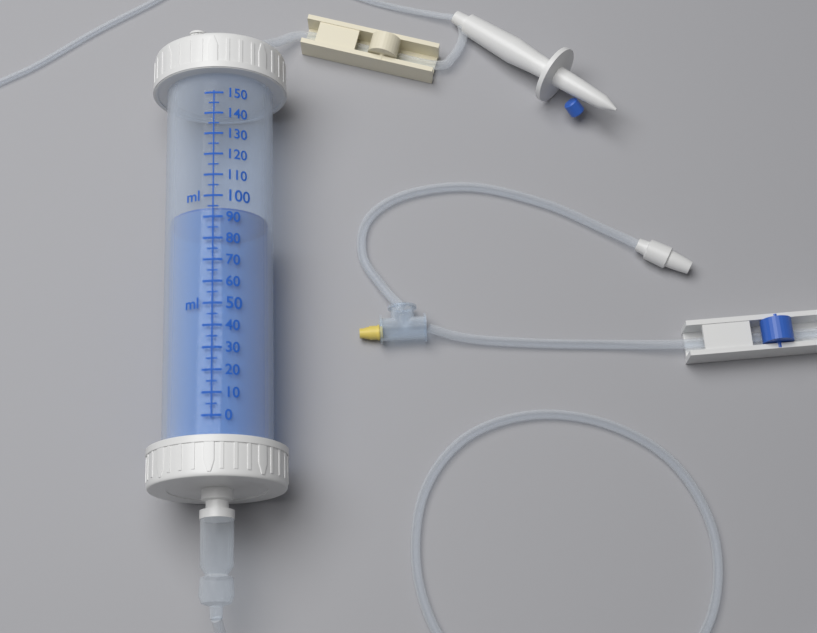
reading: 95 ml
